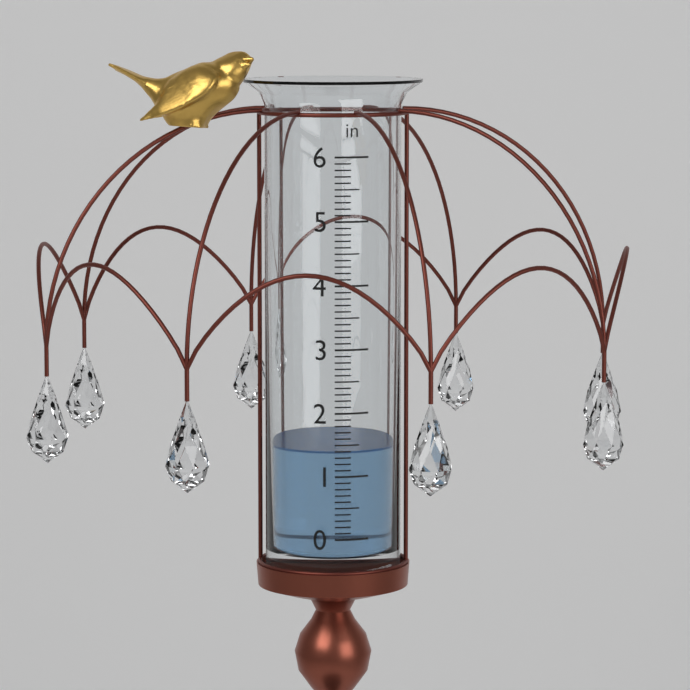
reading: 1.4 in
